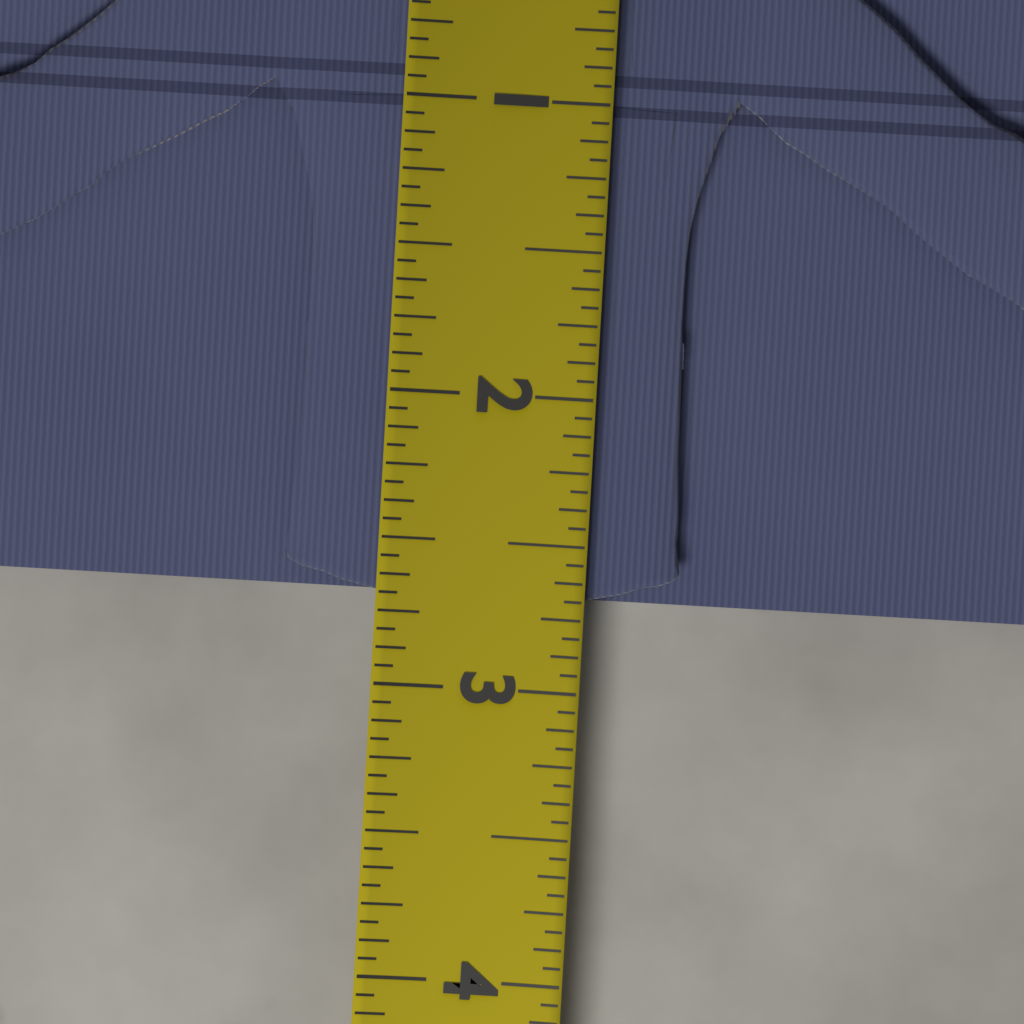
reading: 2.6875 (no unit)
